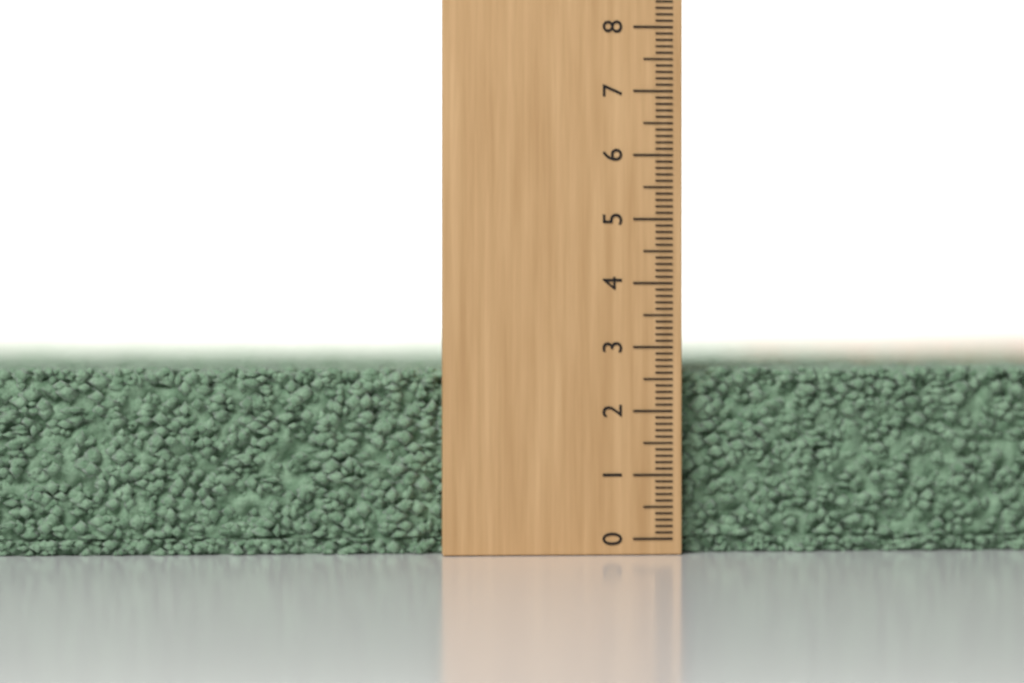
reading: 2.7 (no unit)
